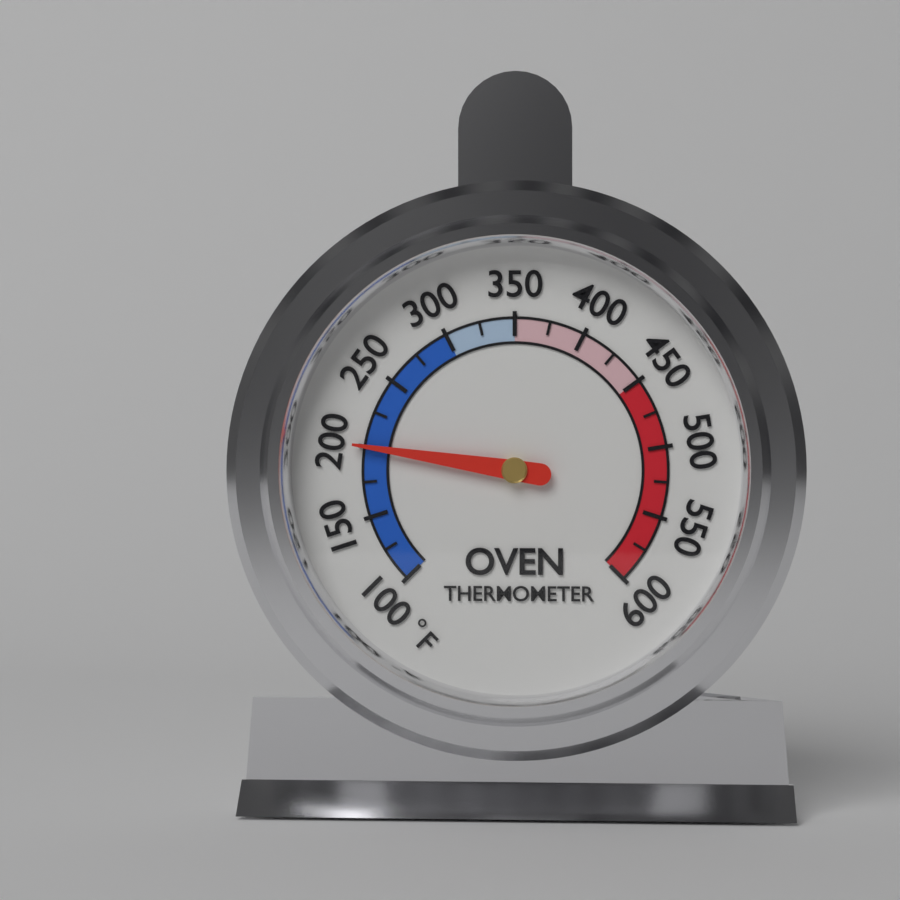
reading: 200 °F
